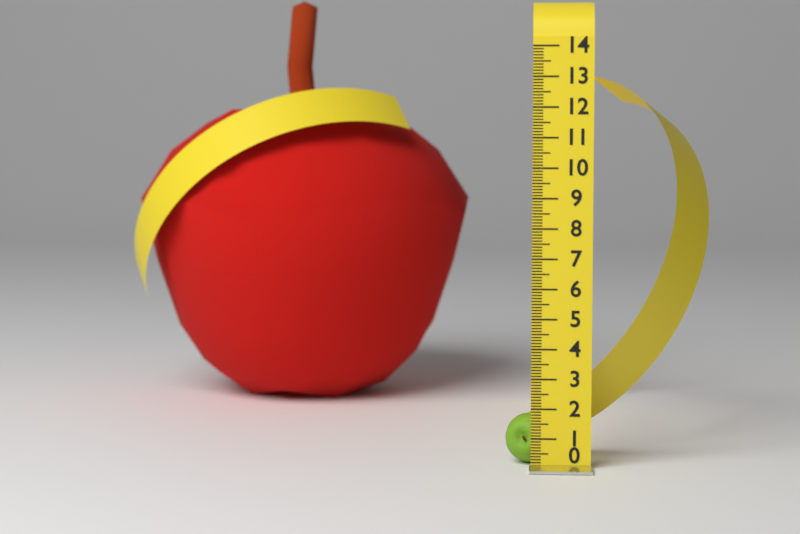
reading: 1.7 (no unit)
